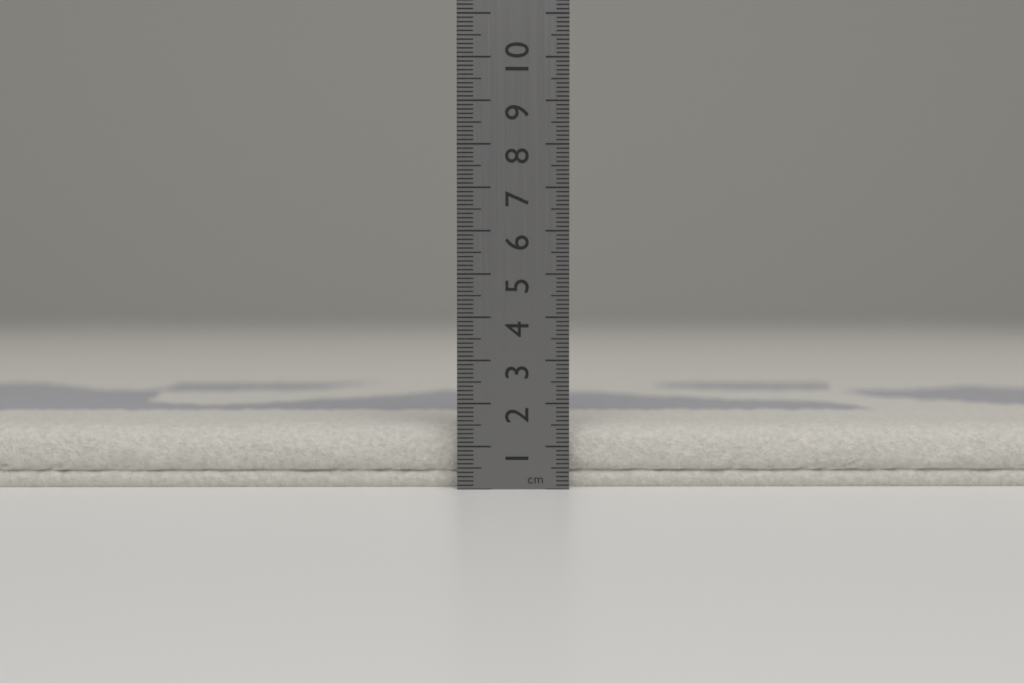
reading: 1.5 cm
